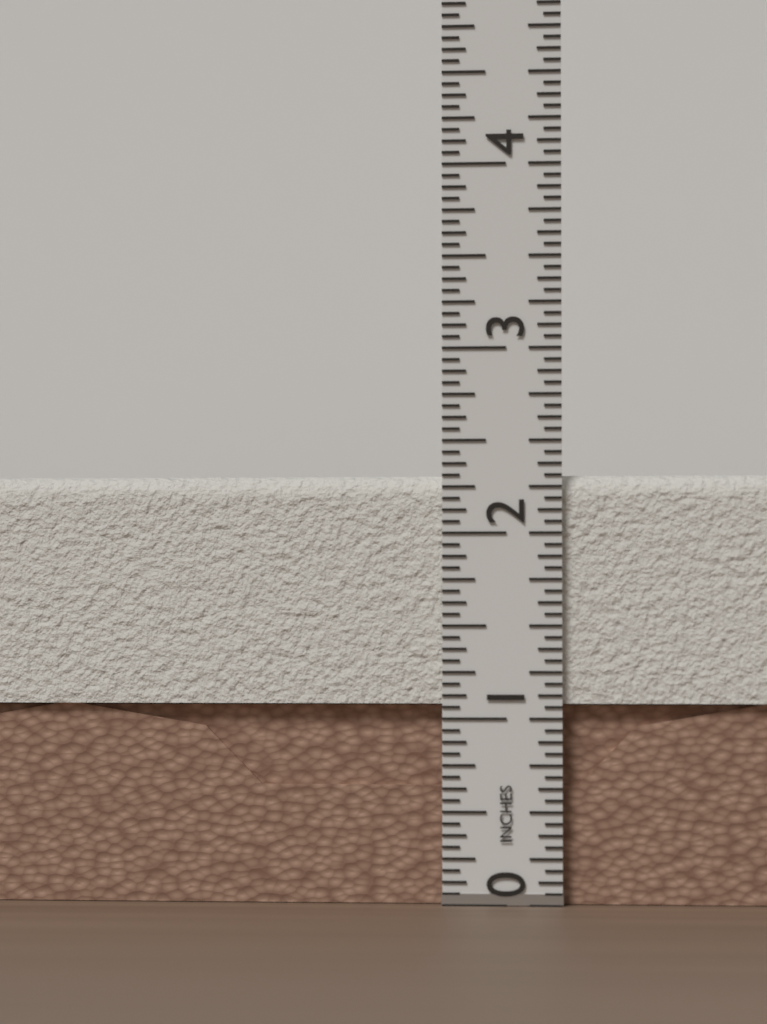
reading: 2.3125 in
